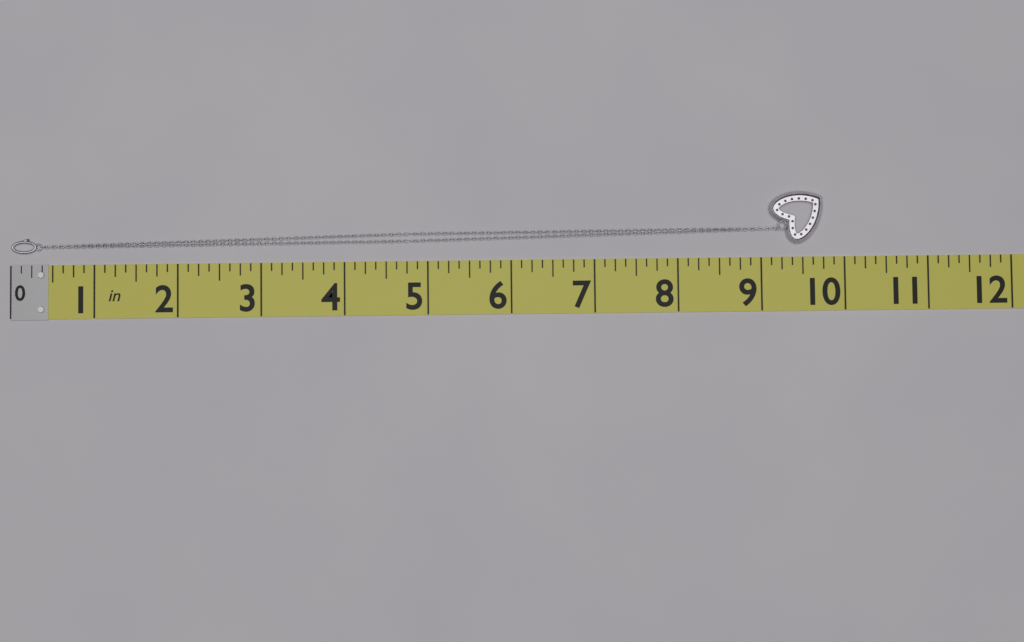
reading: 9.750 in
